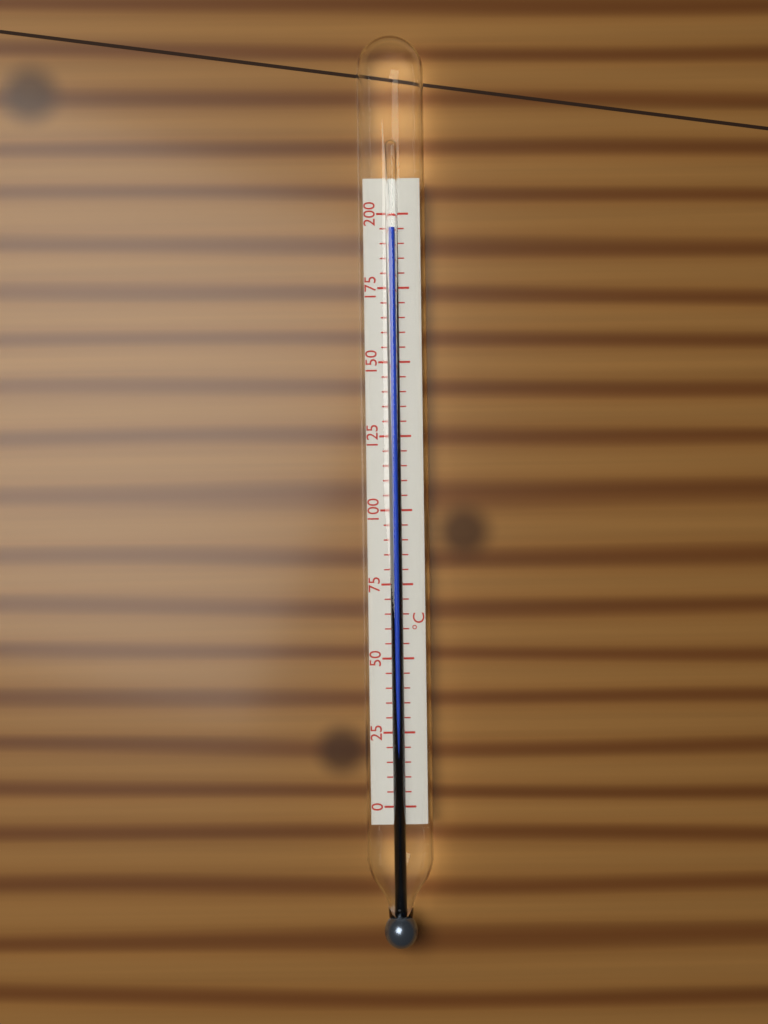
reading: 195 °C
